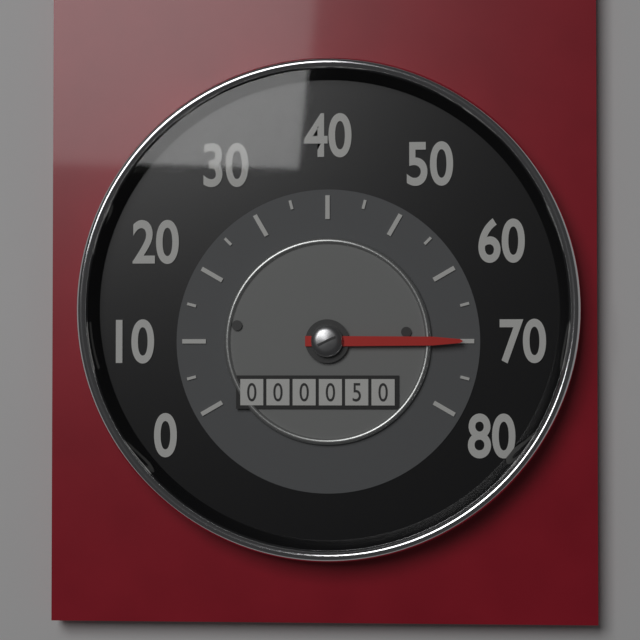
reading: 70 (no unit)
